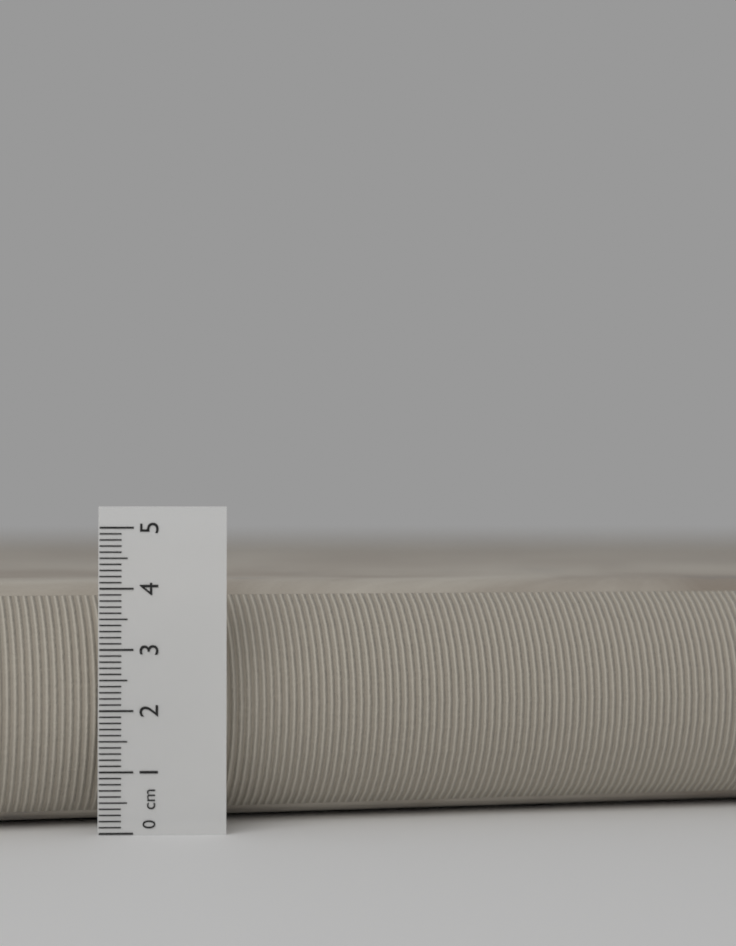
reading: 4.1 cm
